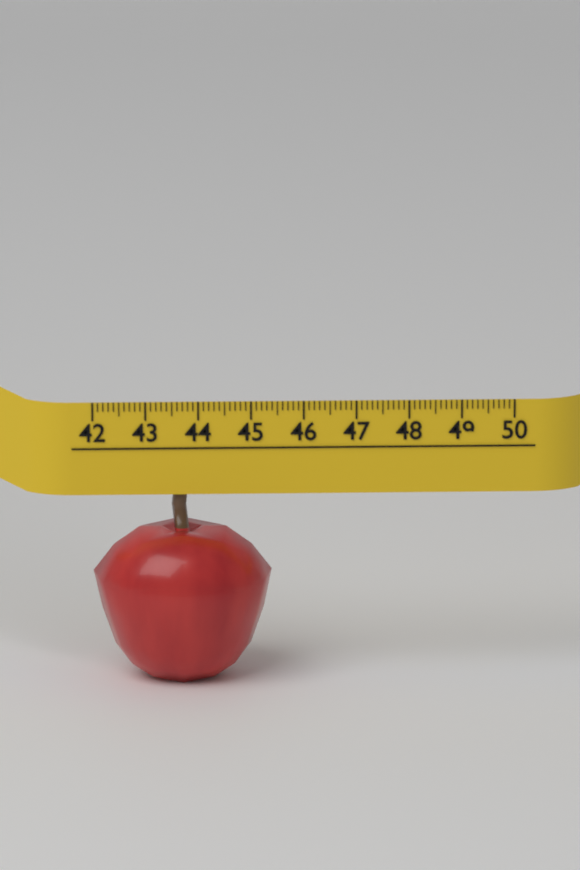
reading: 45.4 (no unit)
